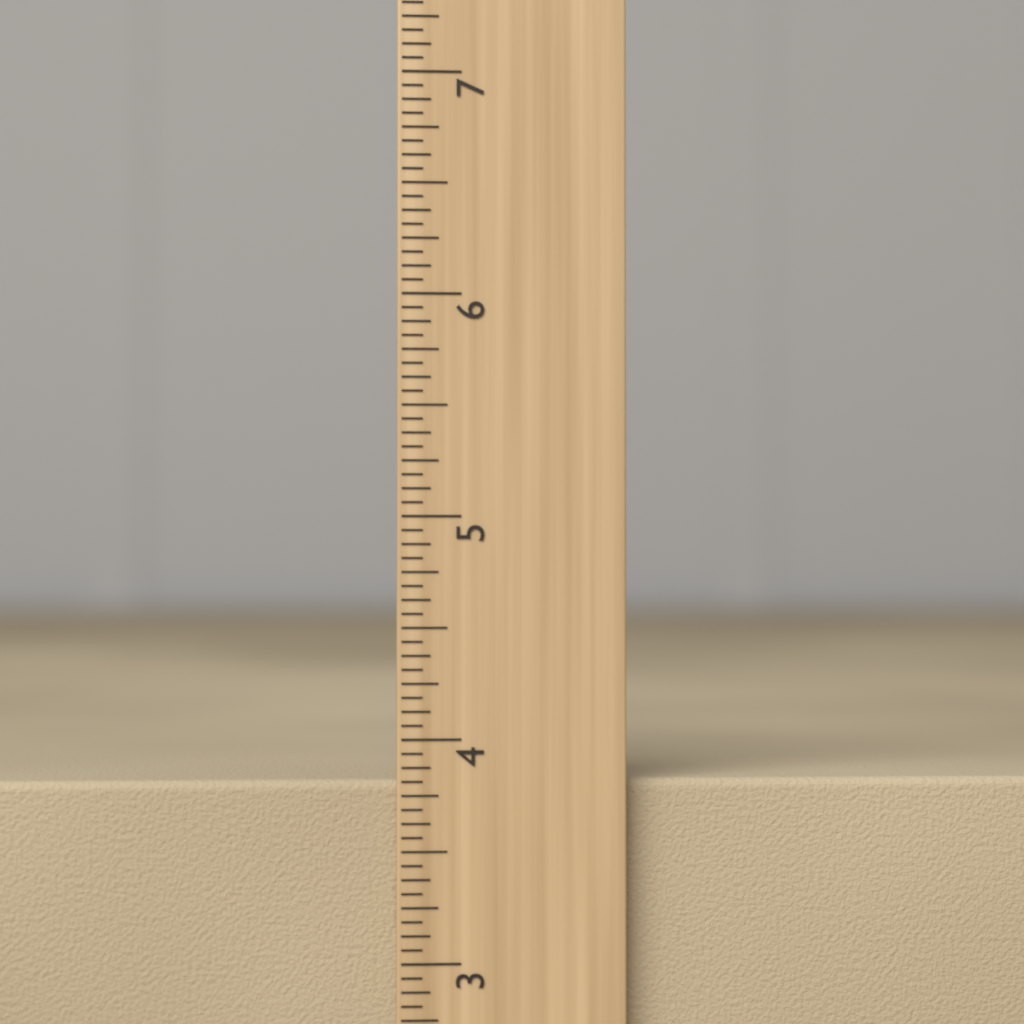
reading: 3.8125 inch
